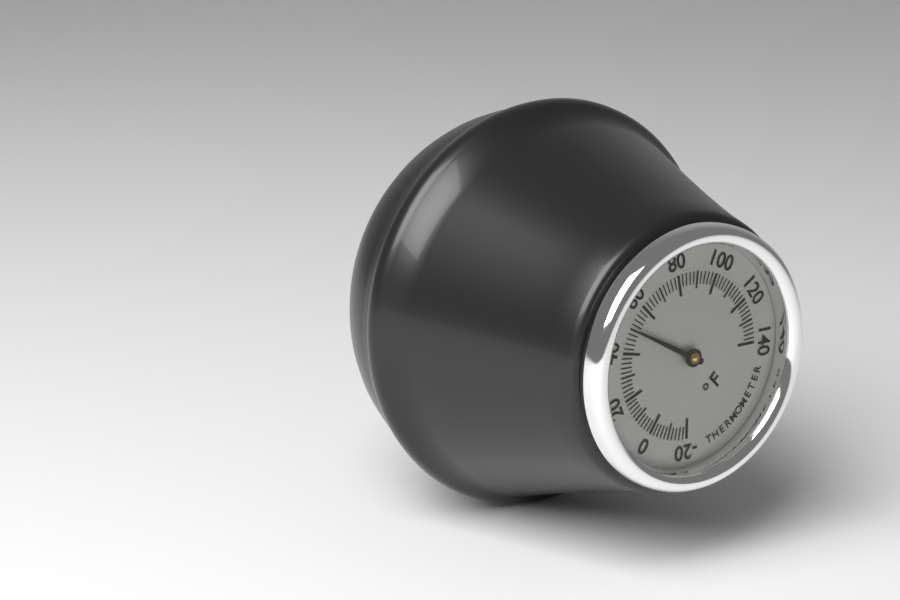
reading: 50 °F
